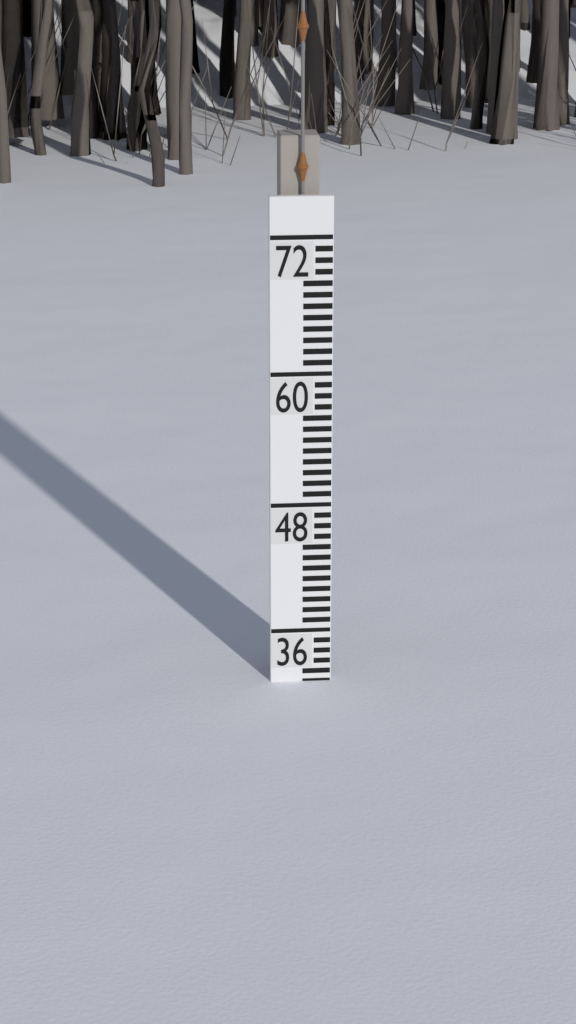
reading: 31 (no unit)
